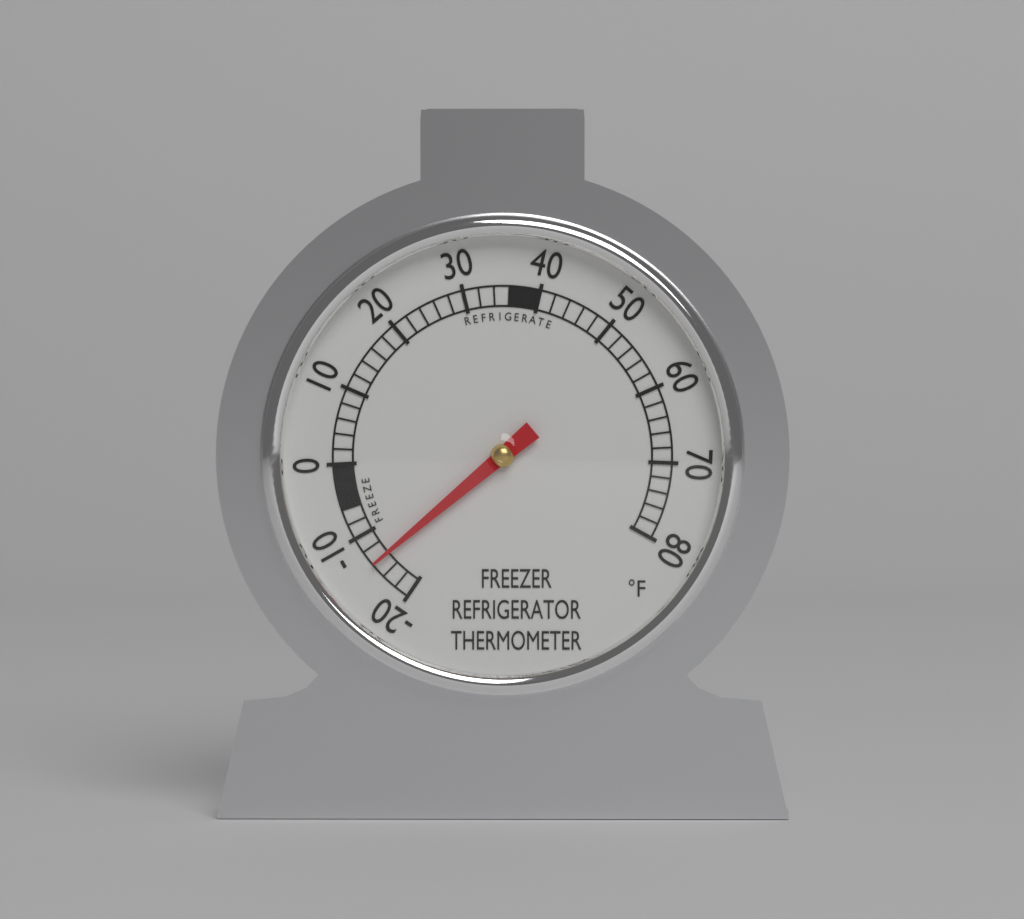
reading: -14 °F
